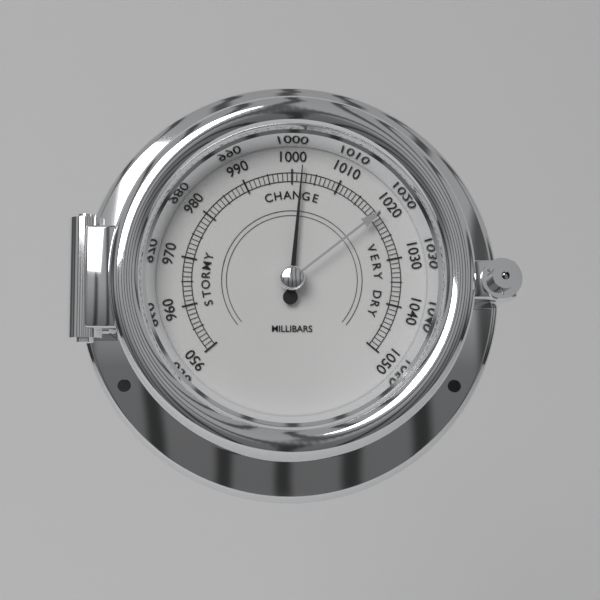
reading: 1002 mbar
